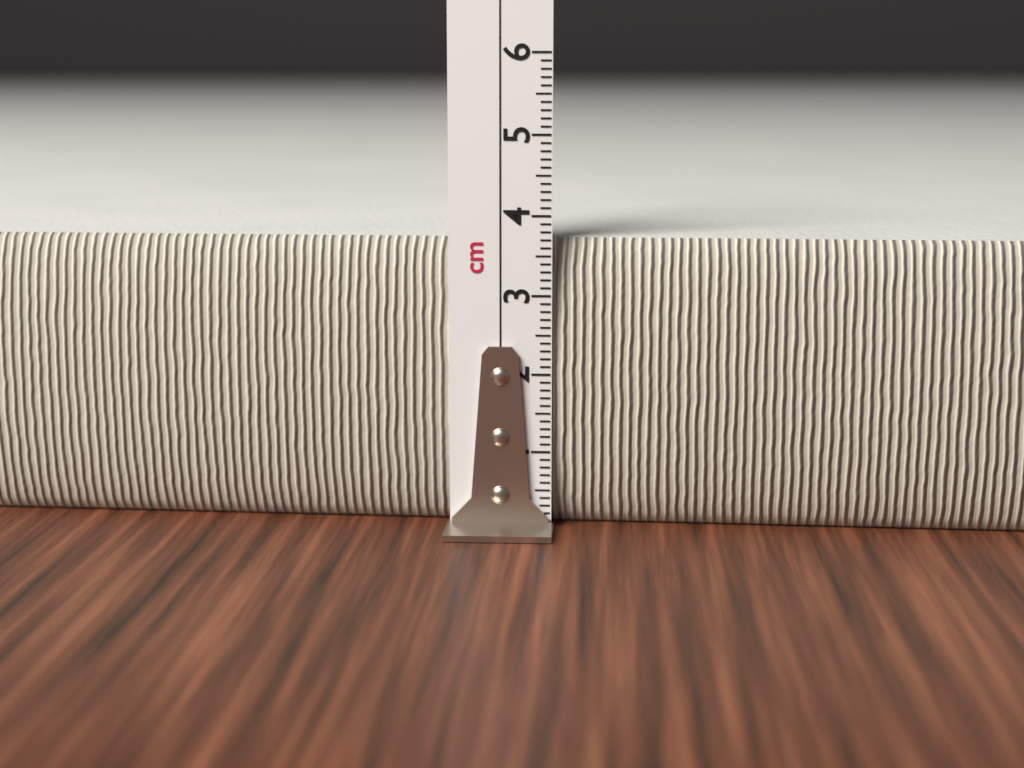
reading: 3.7 cm
